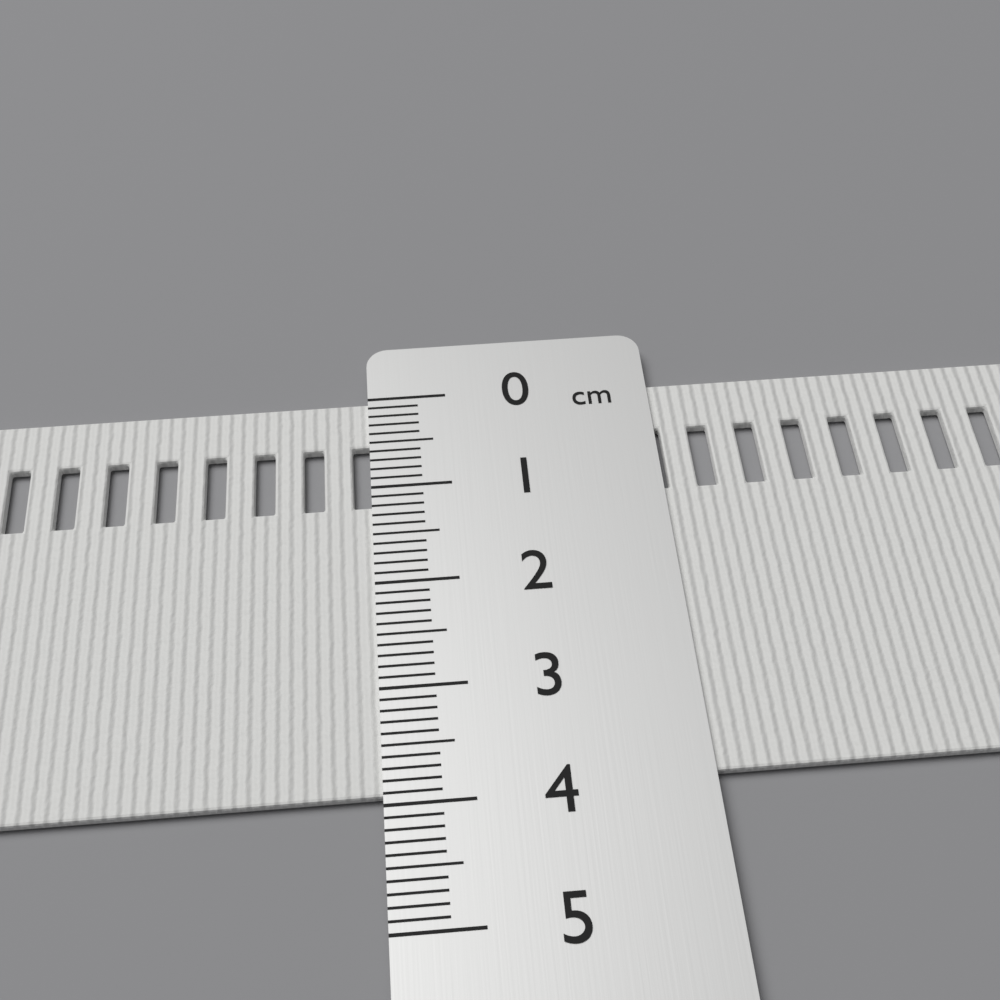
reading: 3.9 cm
